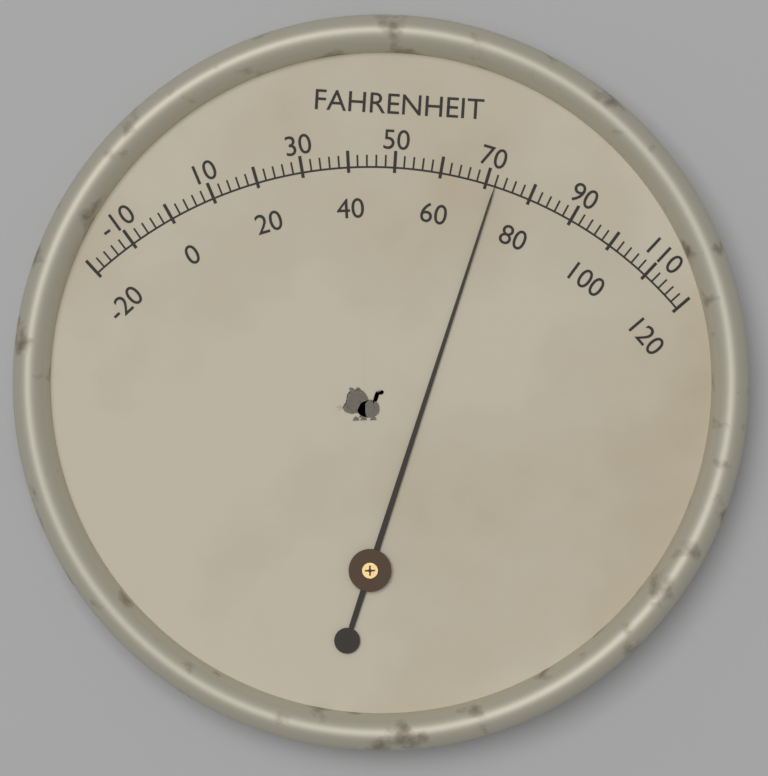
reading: 72 °F
